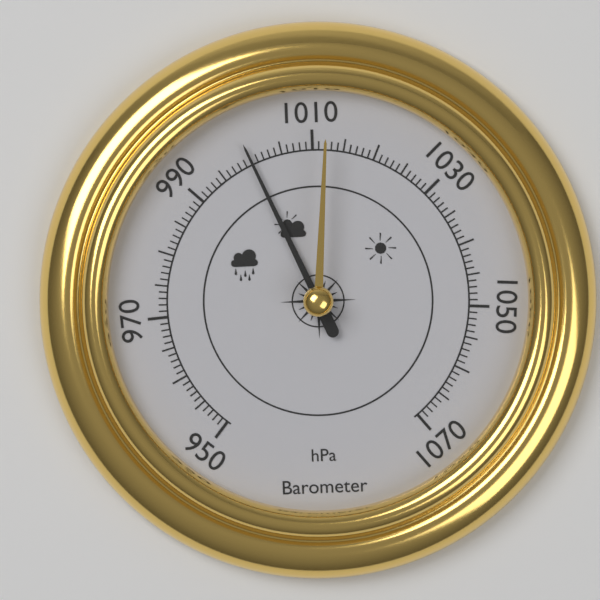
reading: 1000 hPa
